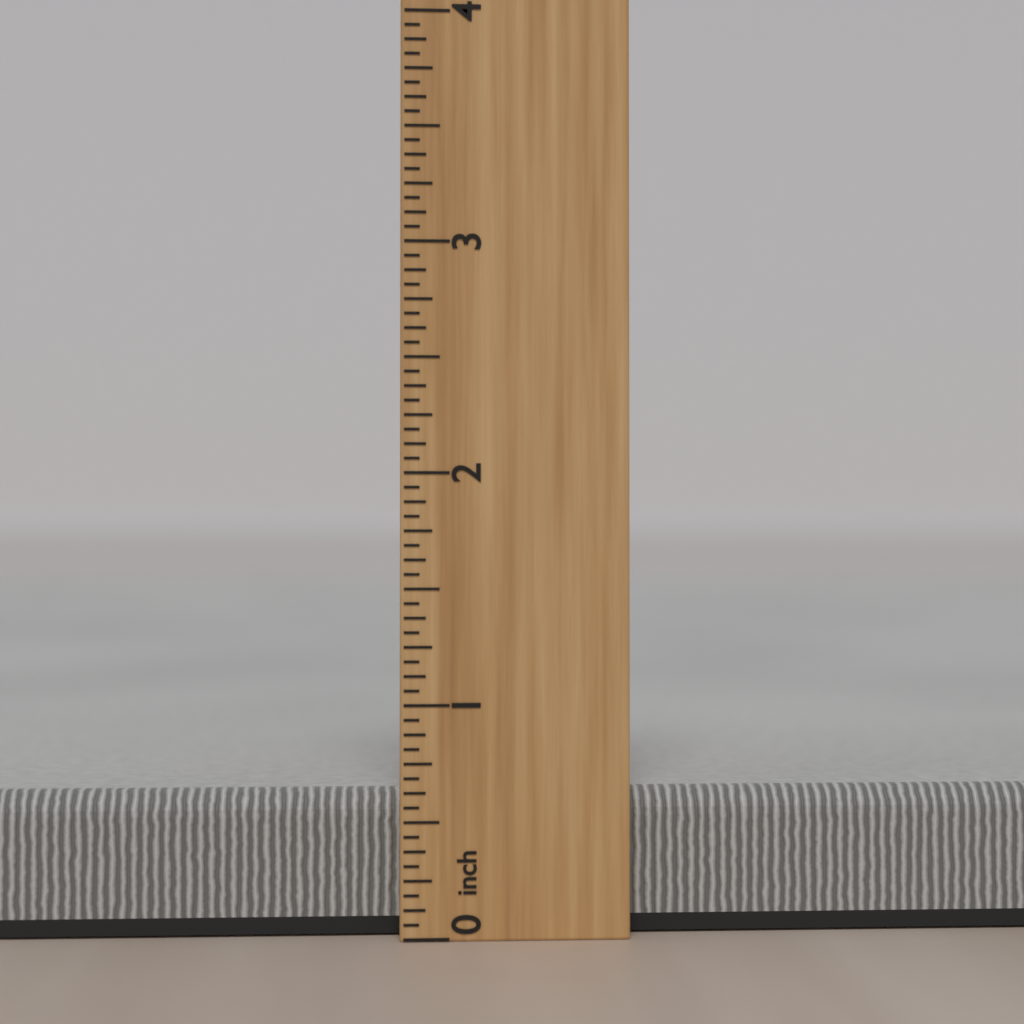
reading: 0.6250 inch
